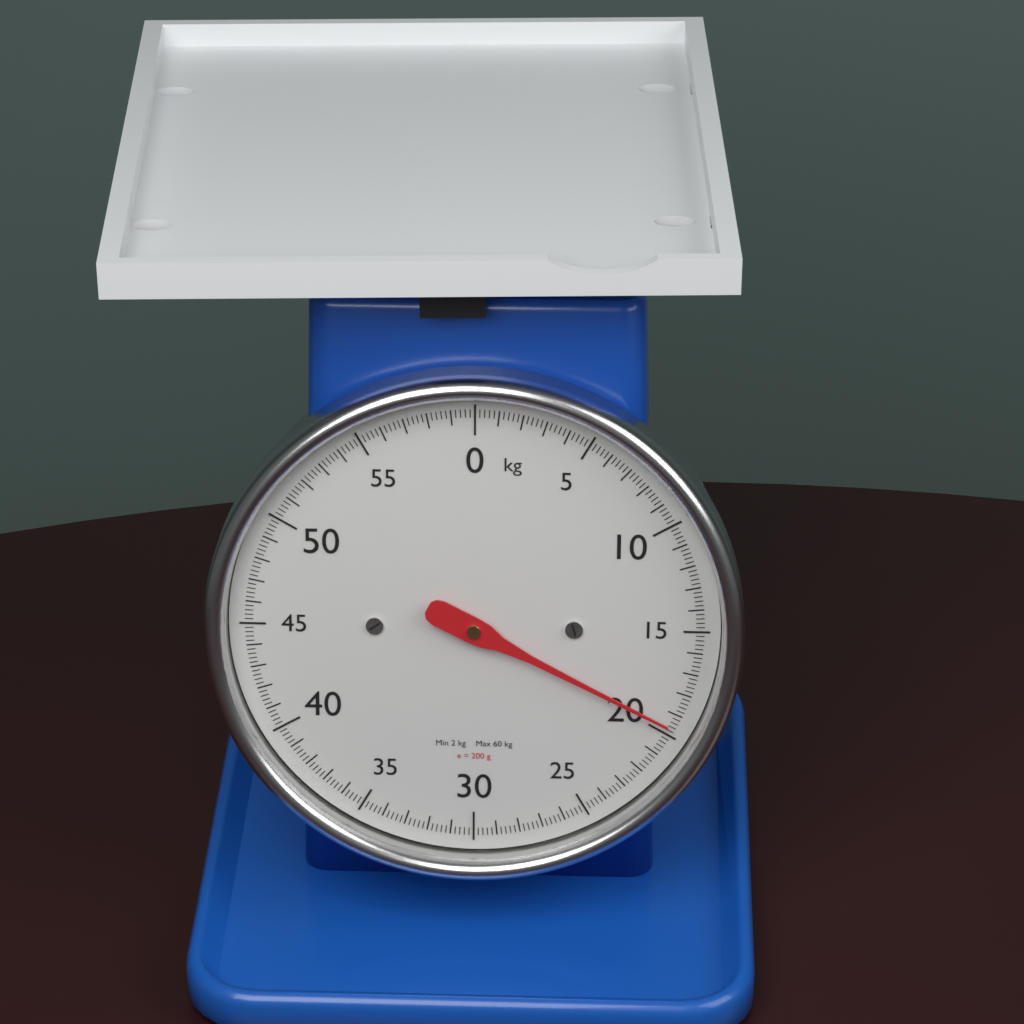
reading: 19.6 kg
